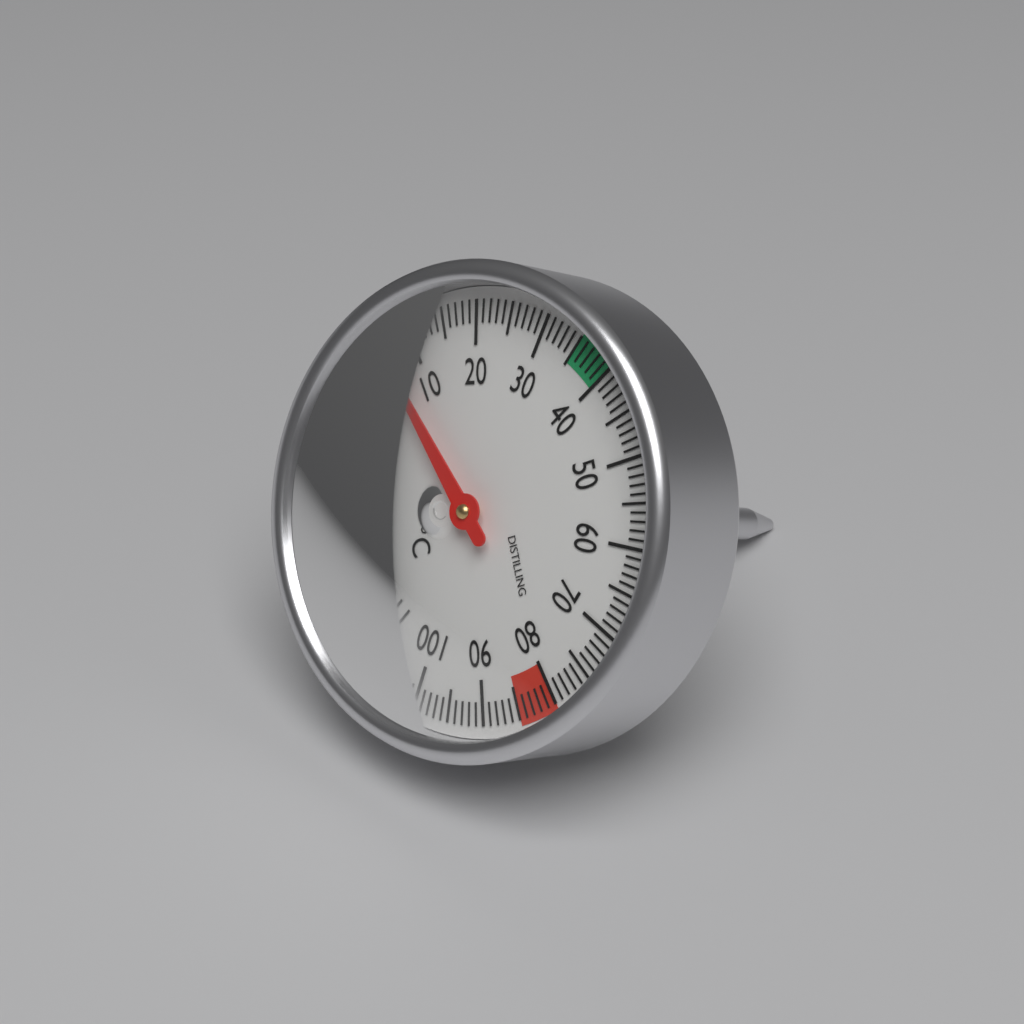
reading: 6 °C
